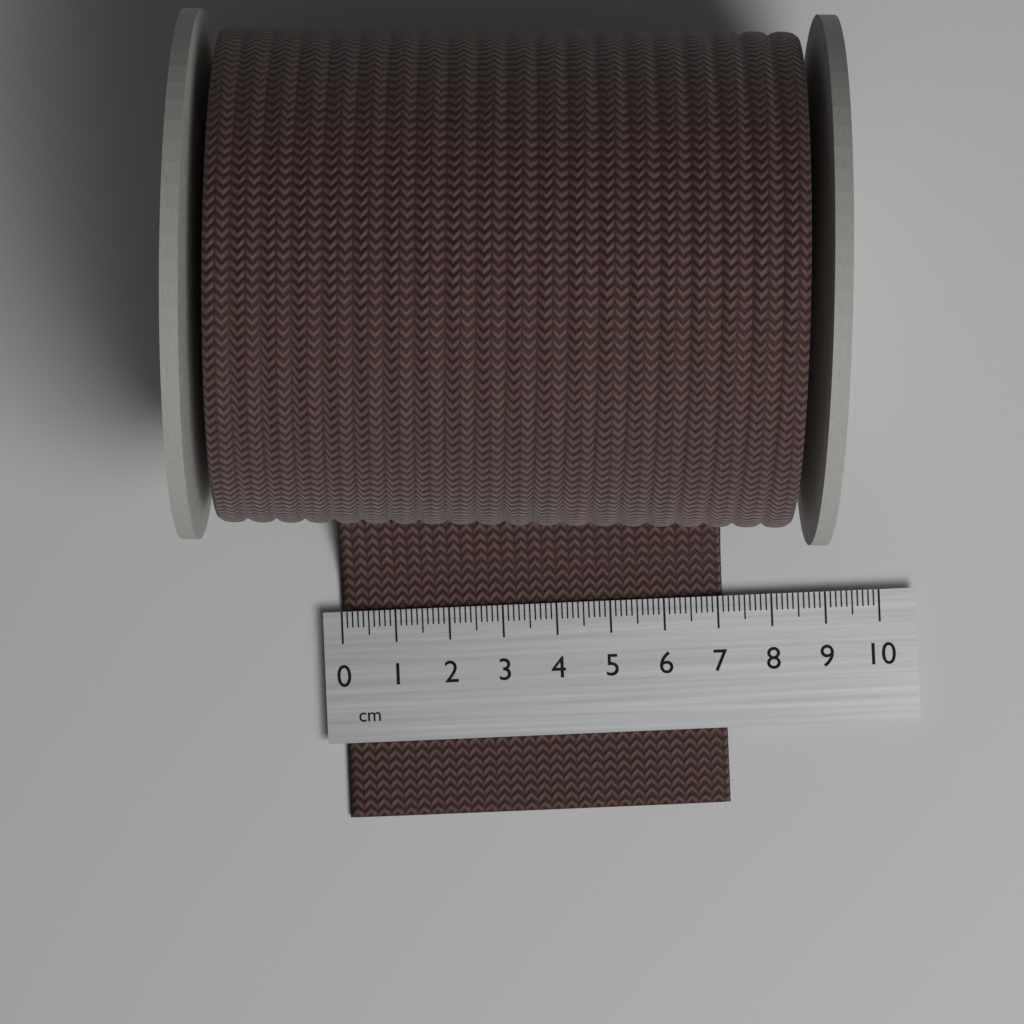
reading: 7.1 cm
